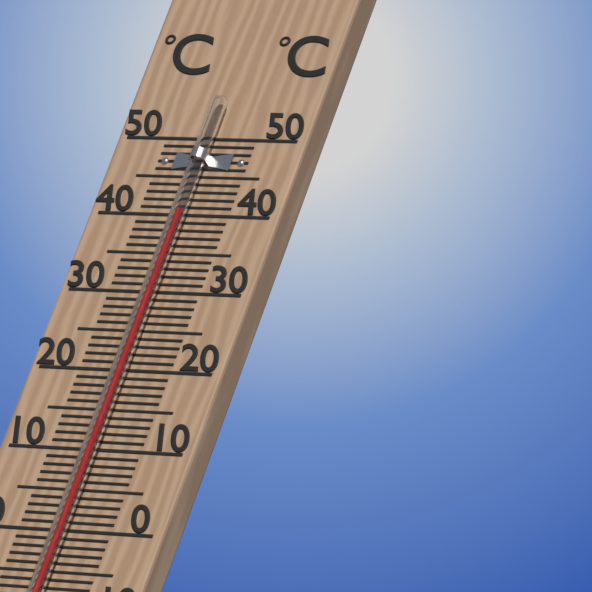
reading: 40 °C
